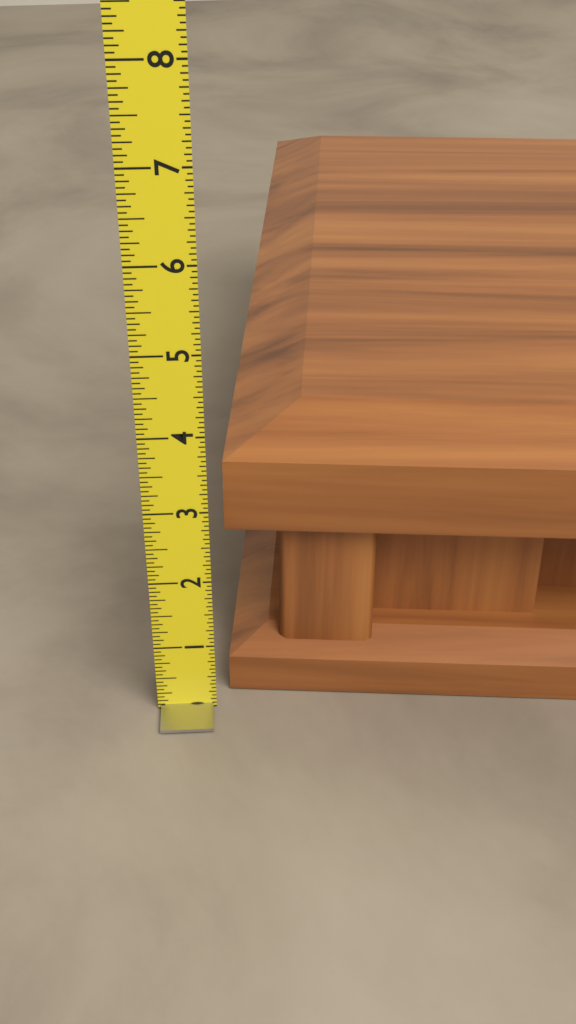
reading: 3.8750 (no unit)
